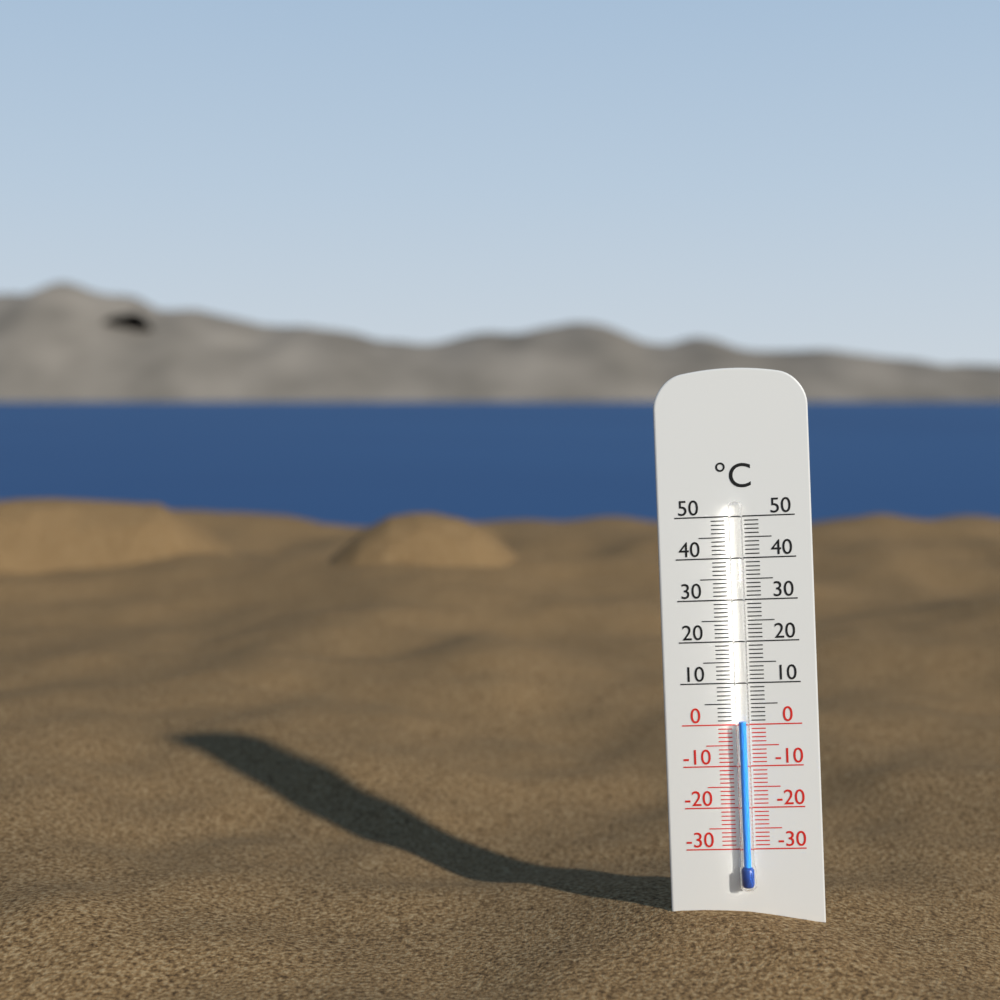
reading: 1 °C
